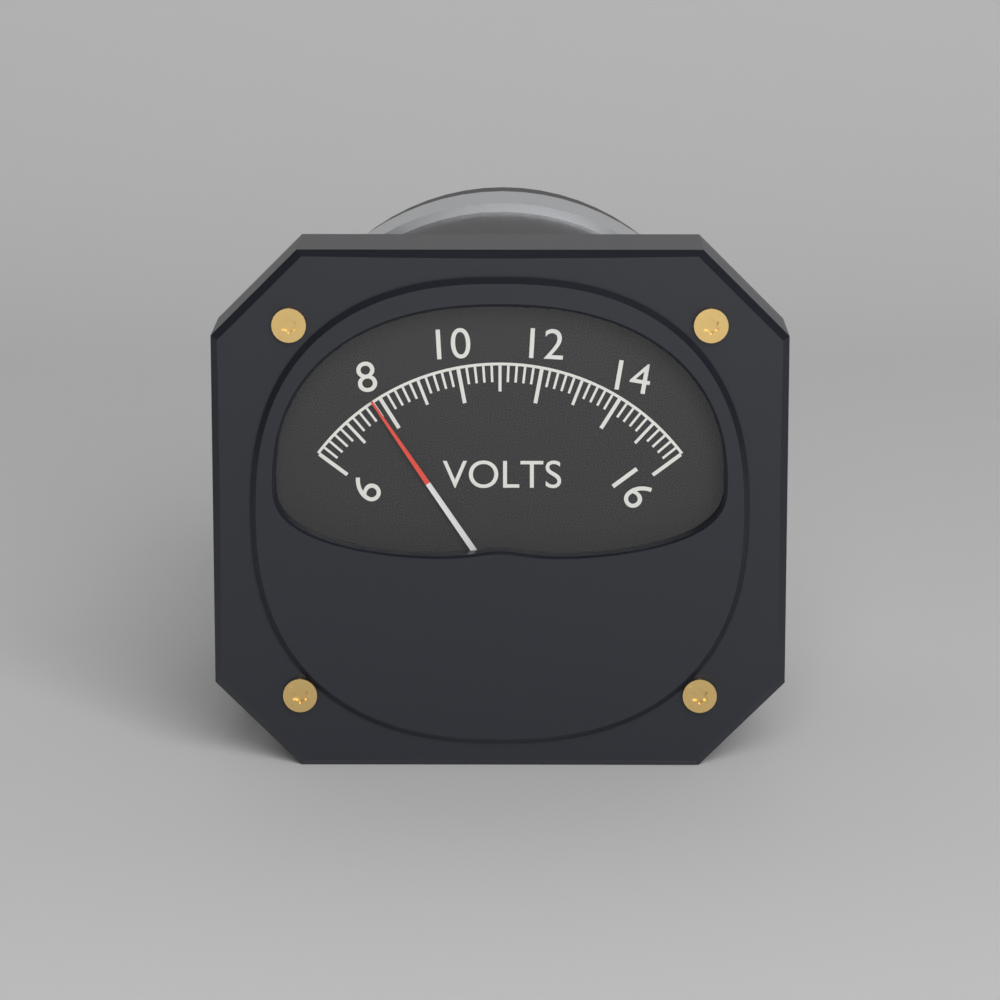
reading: 7.8 V
